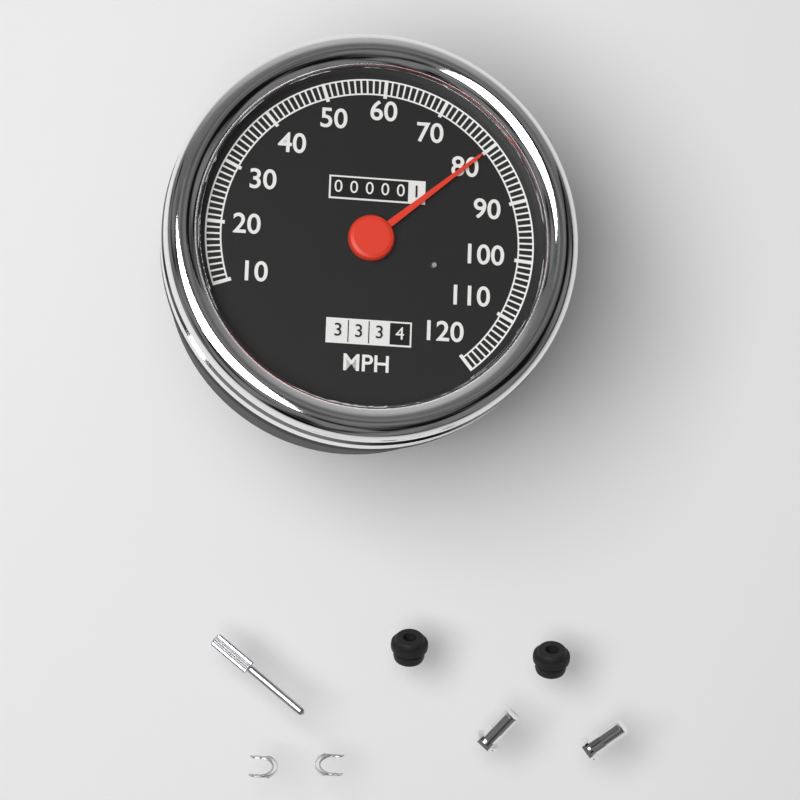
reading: 80 MPH
